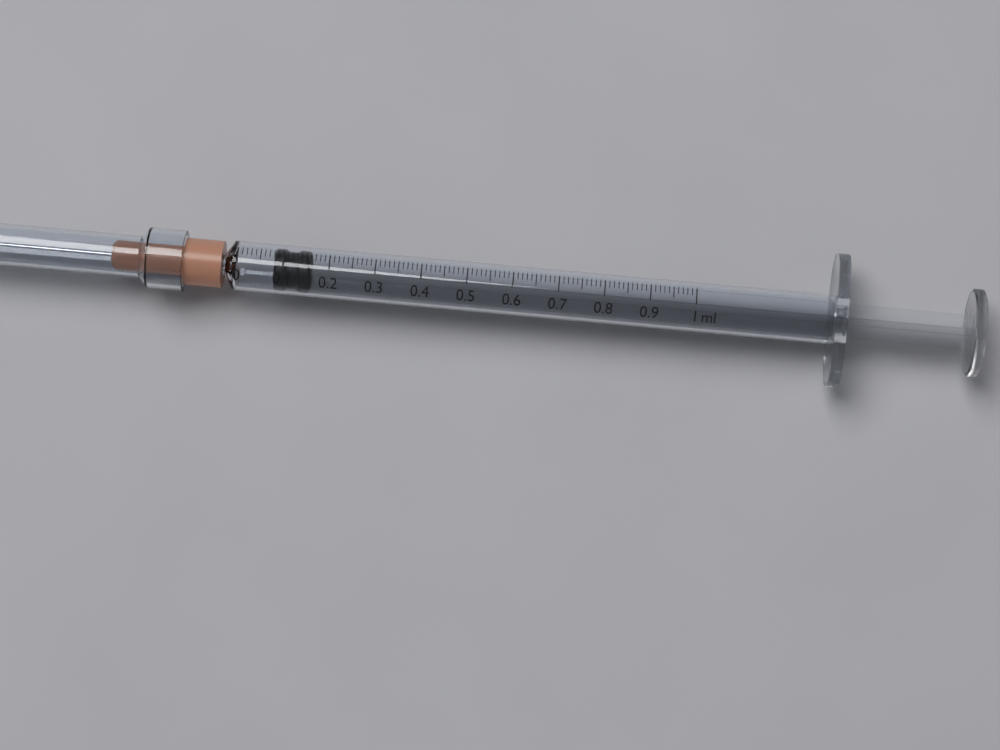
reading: 0.08 ml
